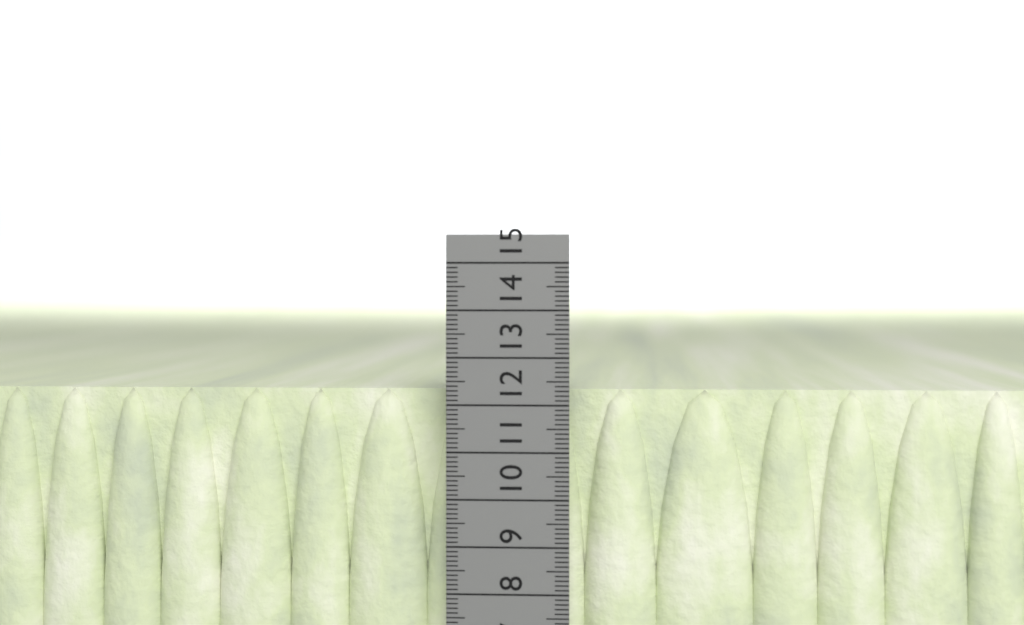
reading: 12.3 cm
